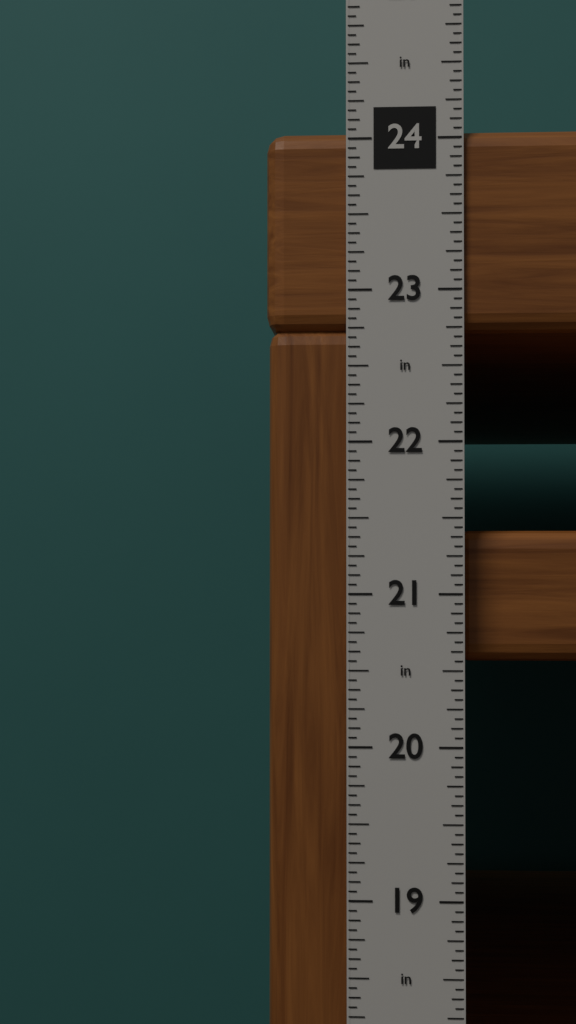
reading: 24.0625 in
